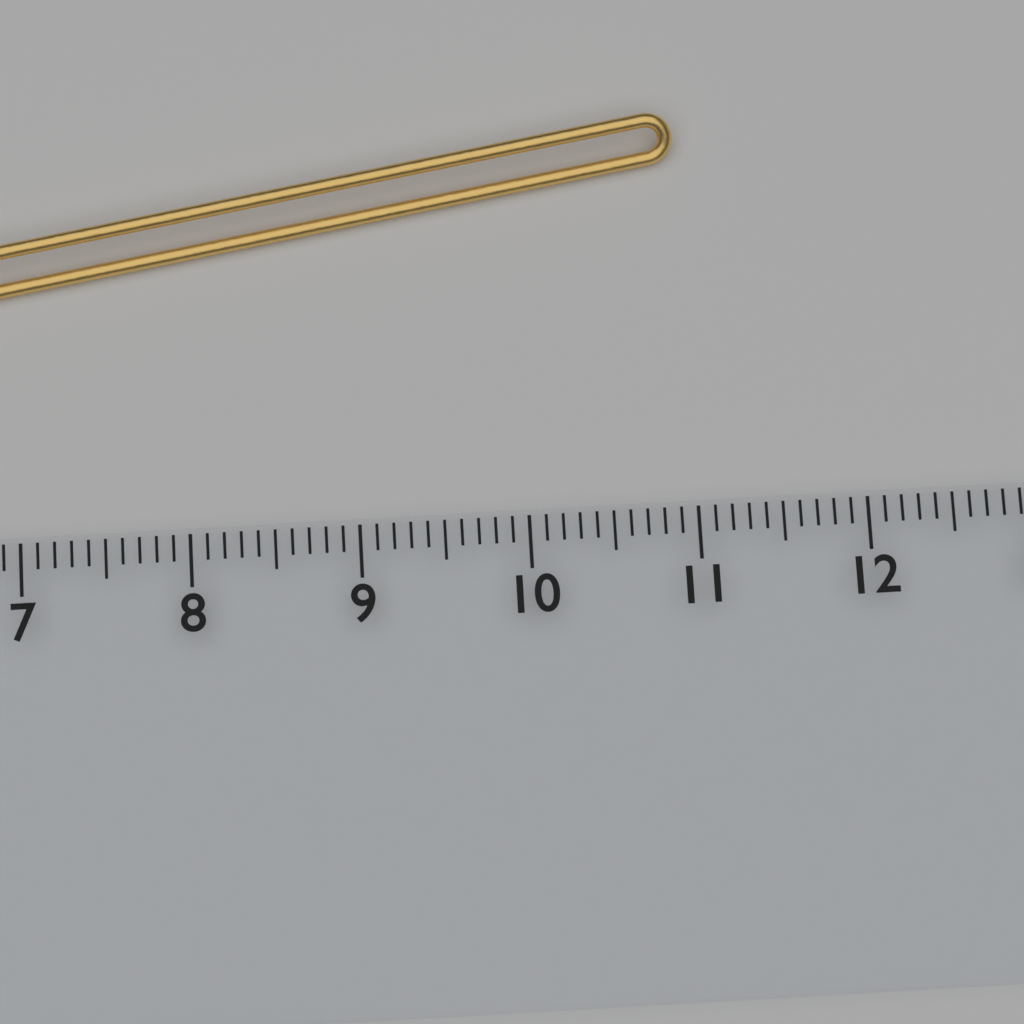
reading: 11.0 cm
